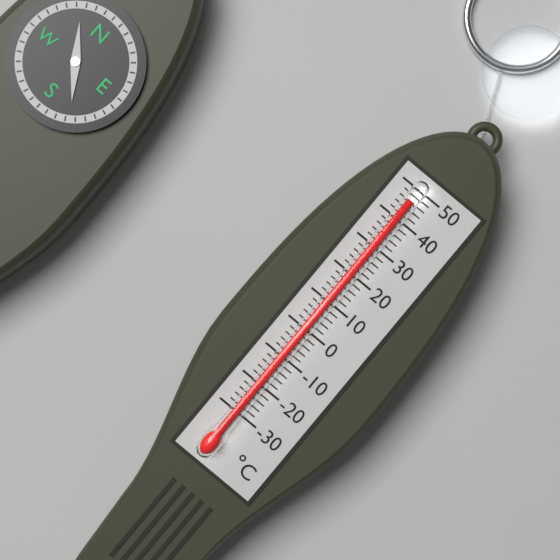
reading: 46 °C
